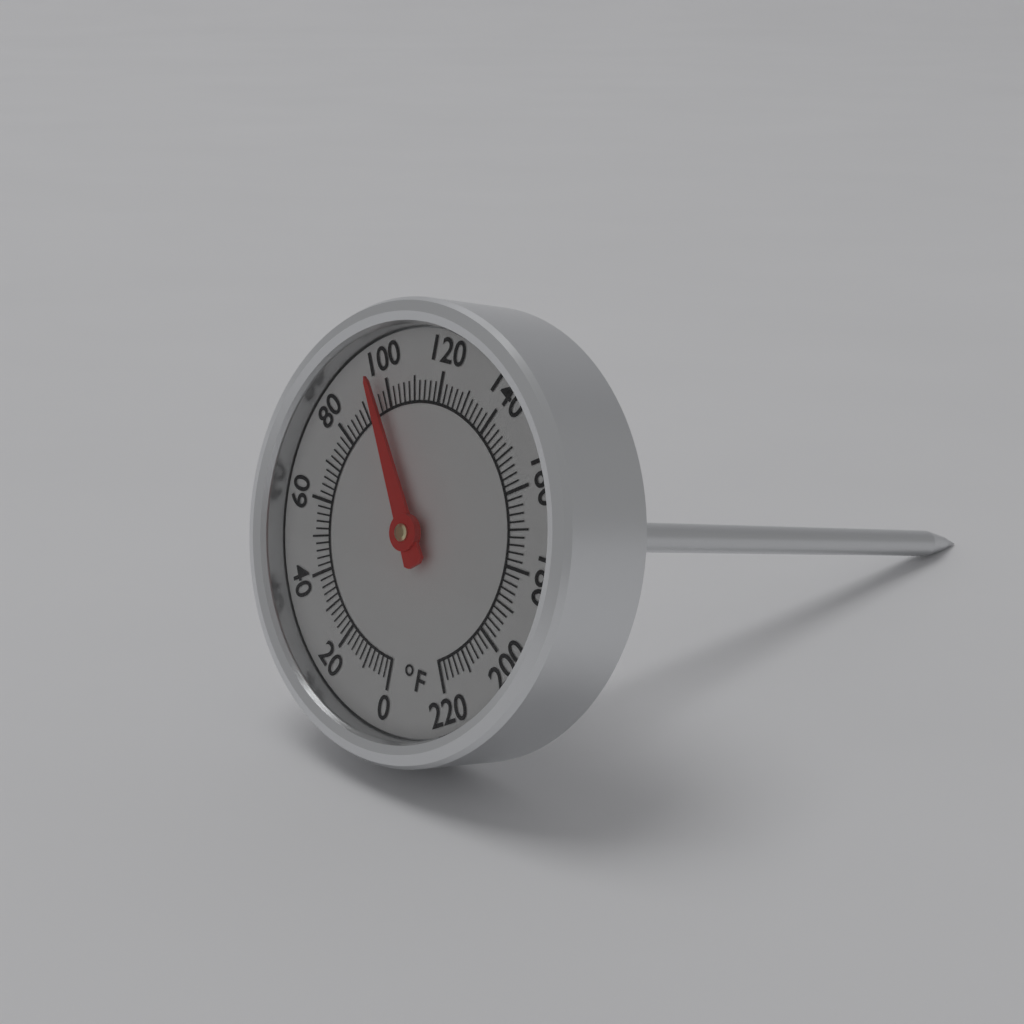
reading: 96 °F
